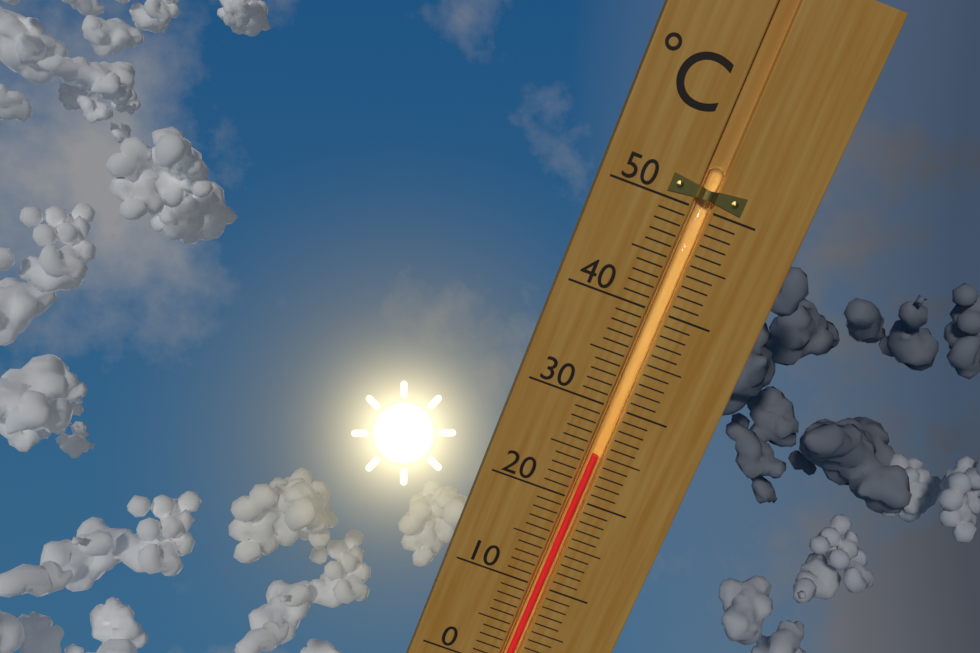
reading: 25 °C
